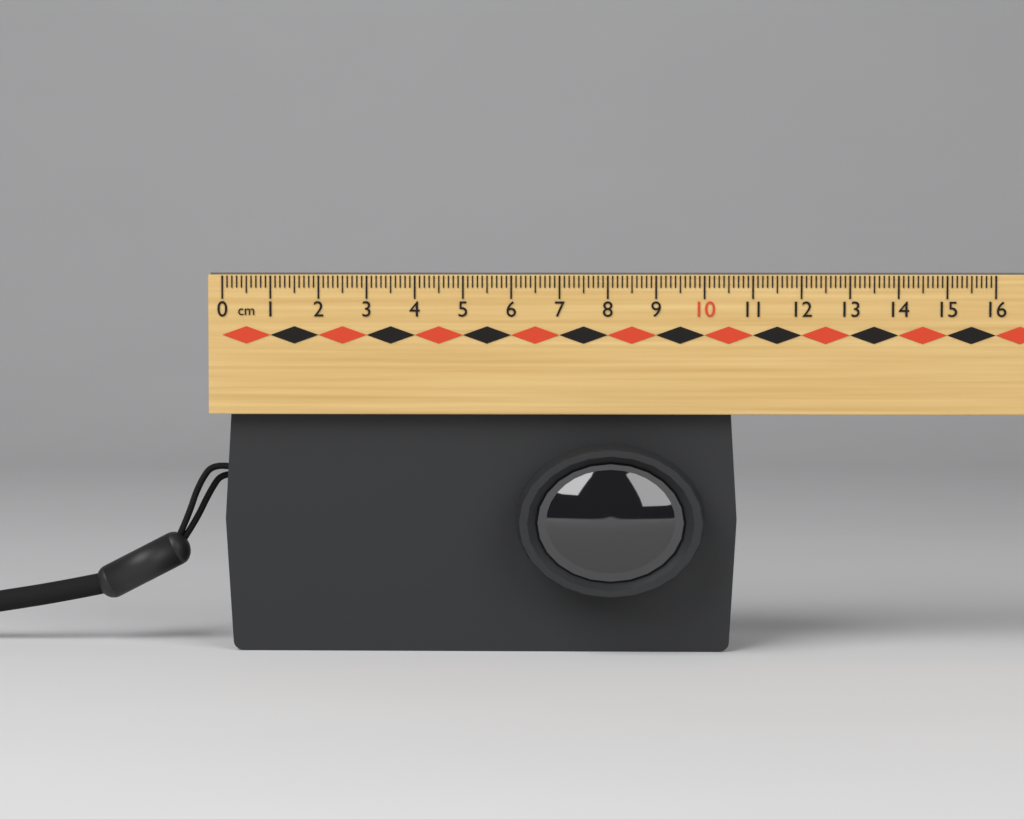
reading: 10.7 cm
